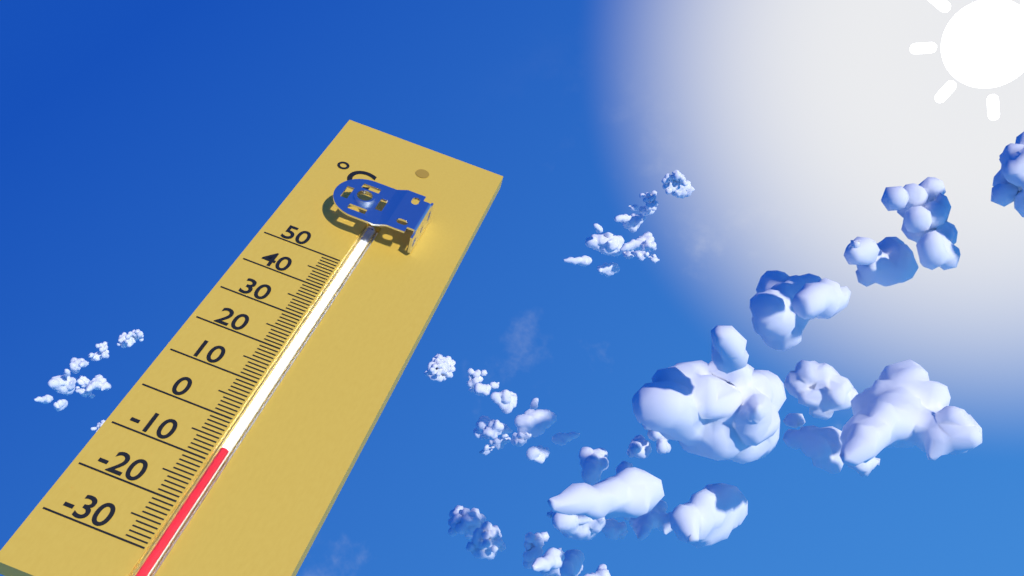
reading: -7 °C
